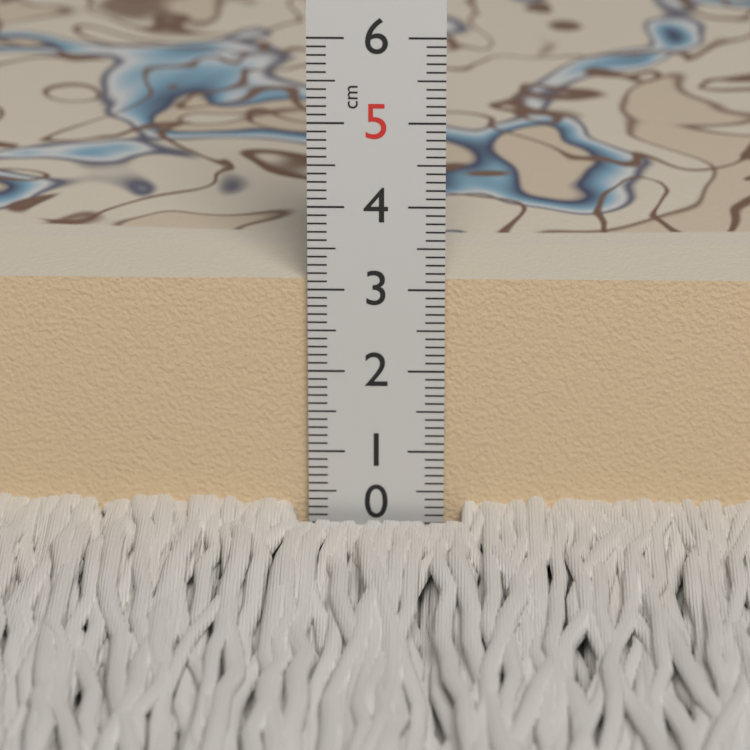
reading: 3.1 cm
